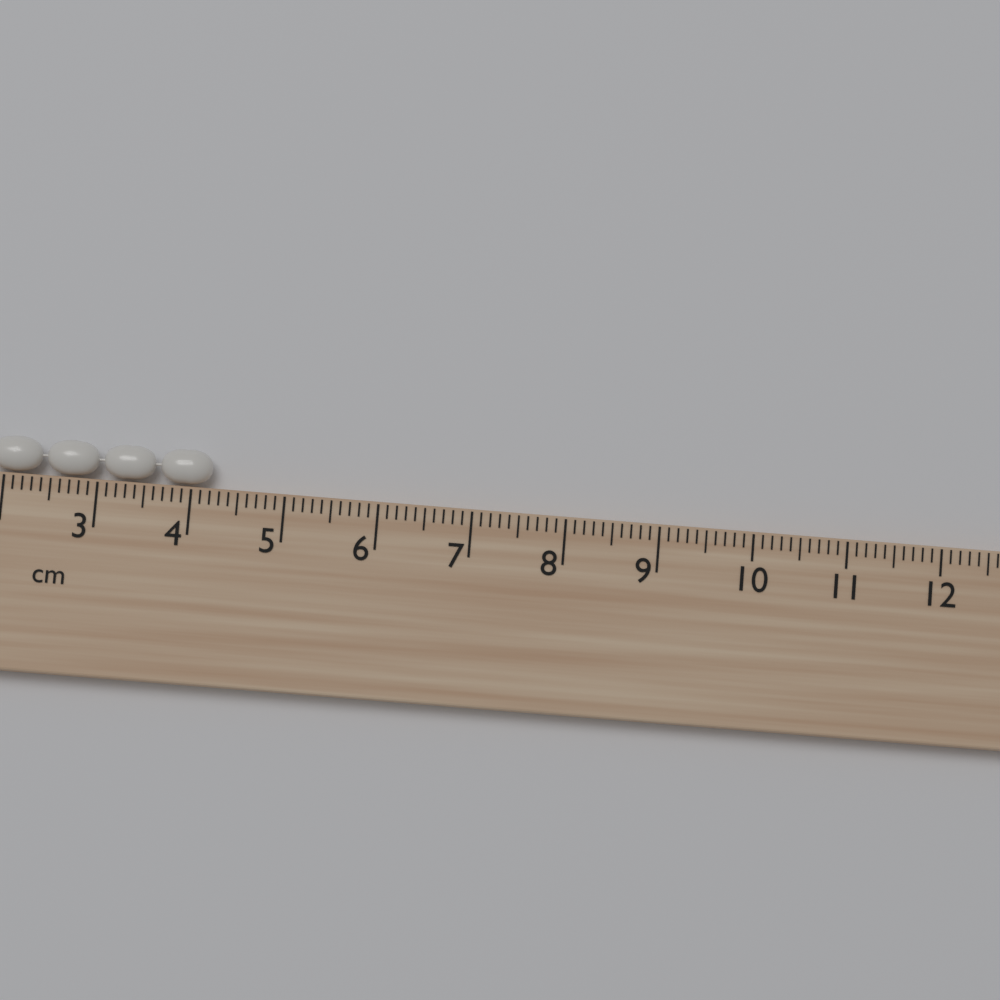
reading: 4.2 cm
